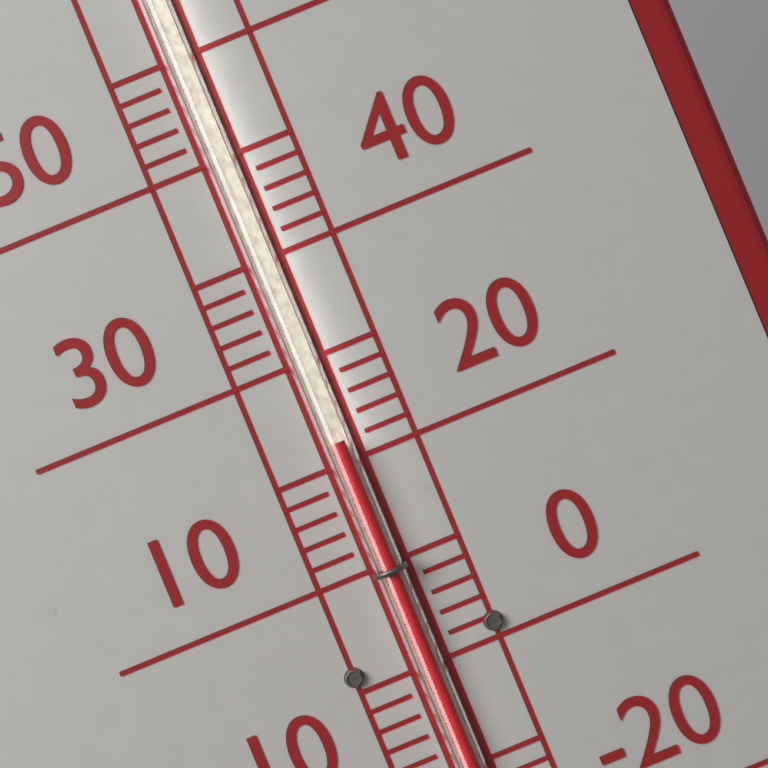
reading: 22 (no unit)
